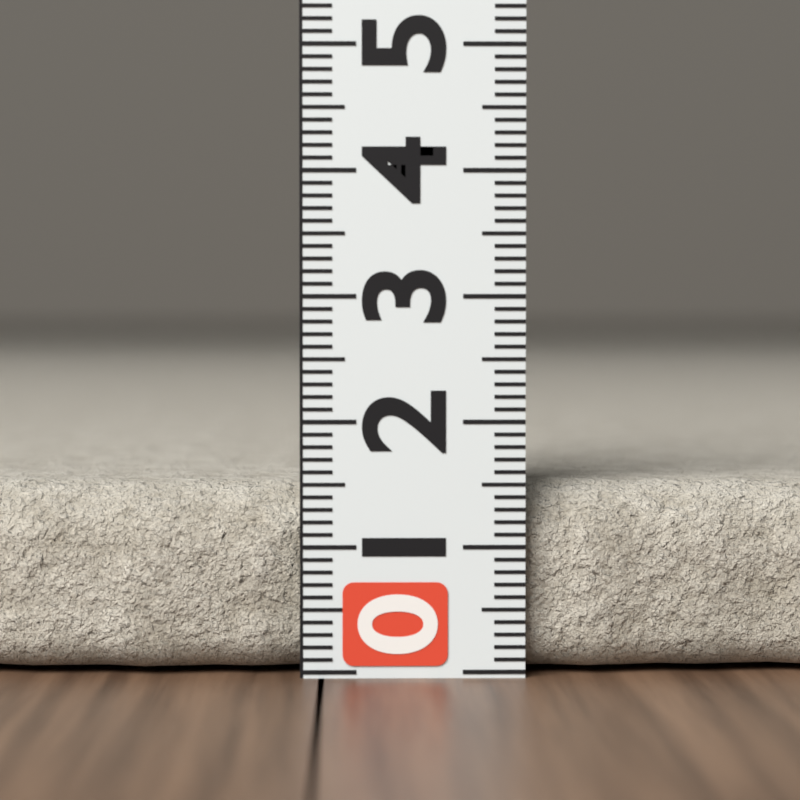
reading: 1.5 (no unit)
